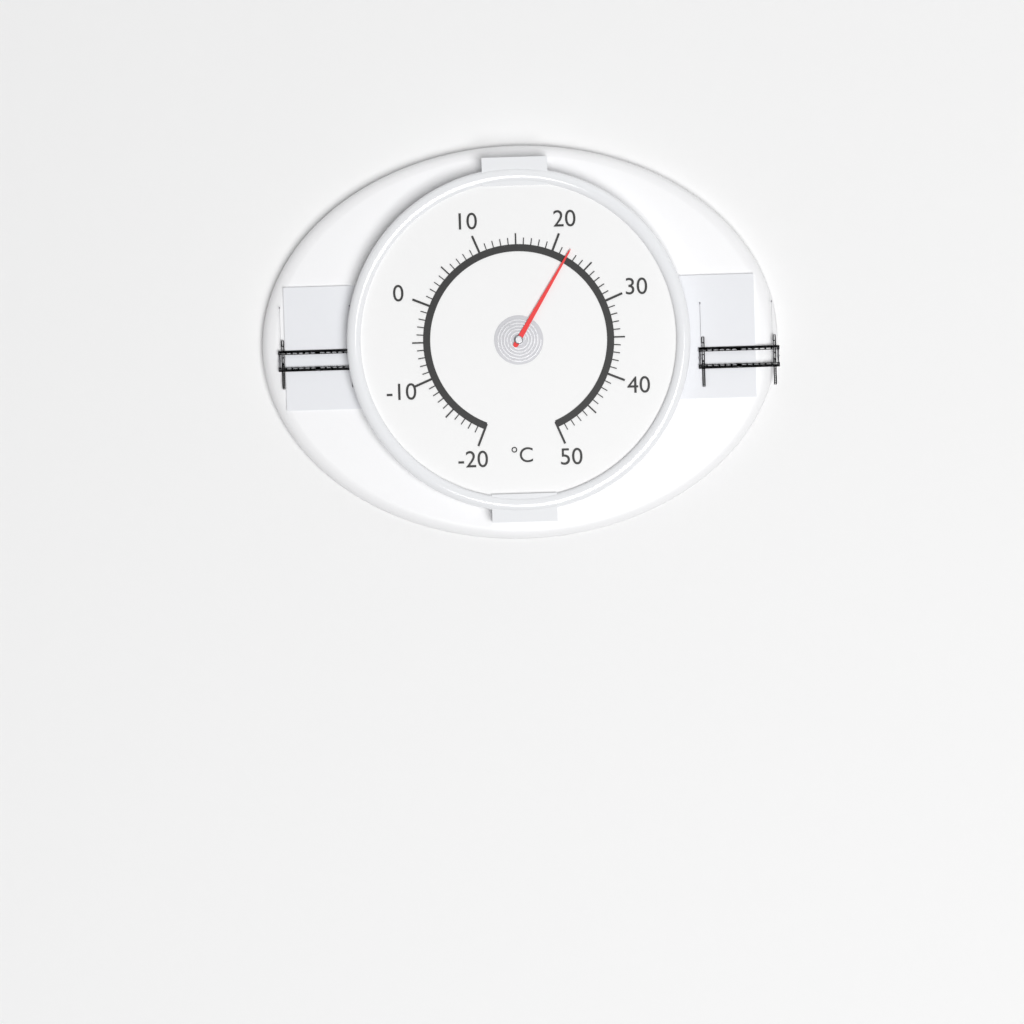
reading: 22 °C
